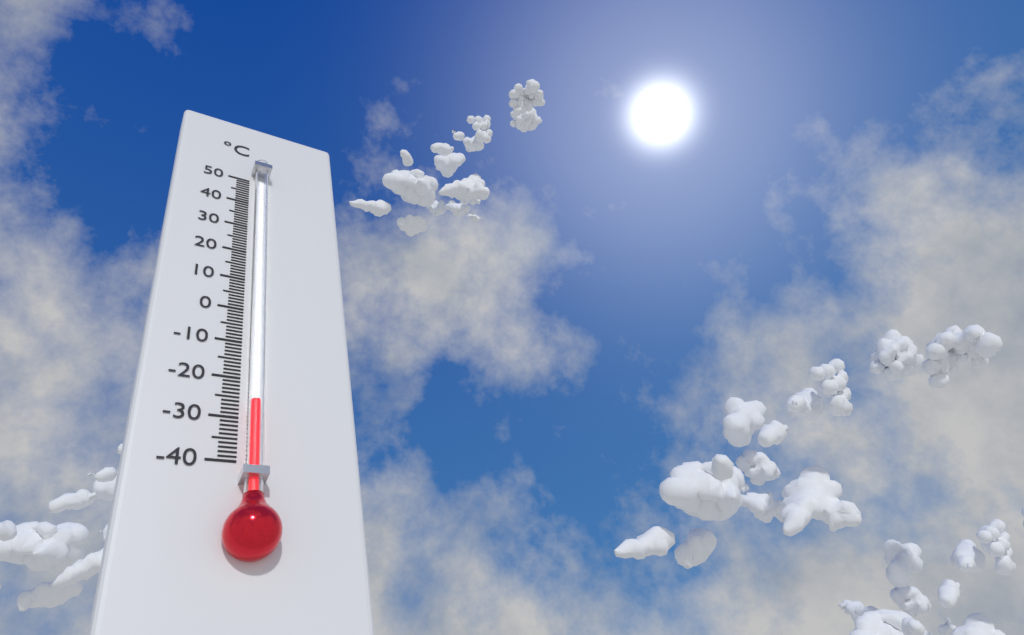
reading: -27 °C
